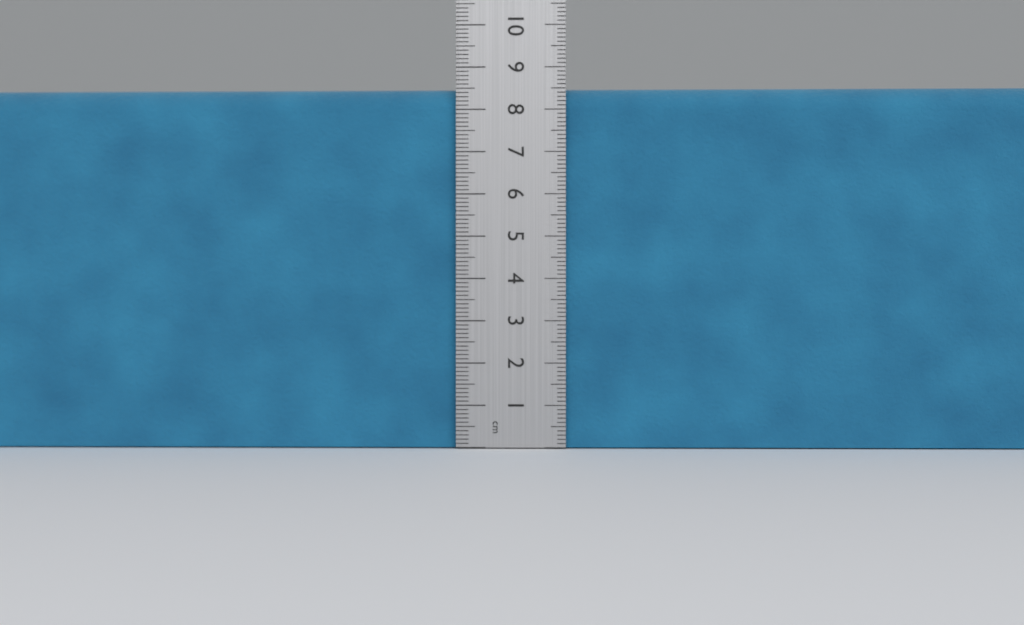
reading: 8.5 cm
